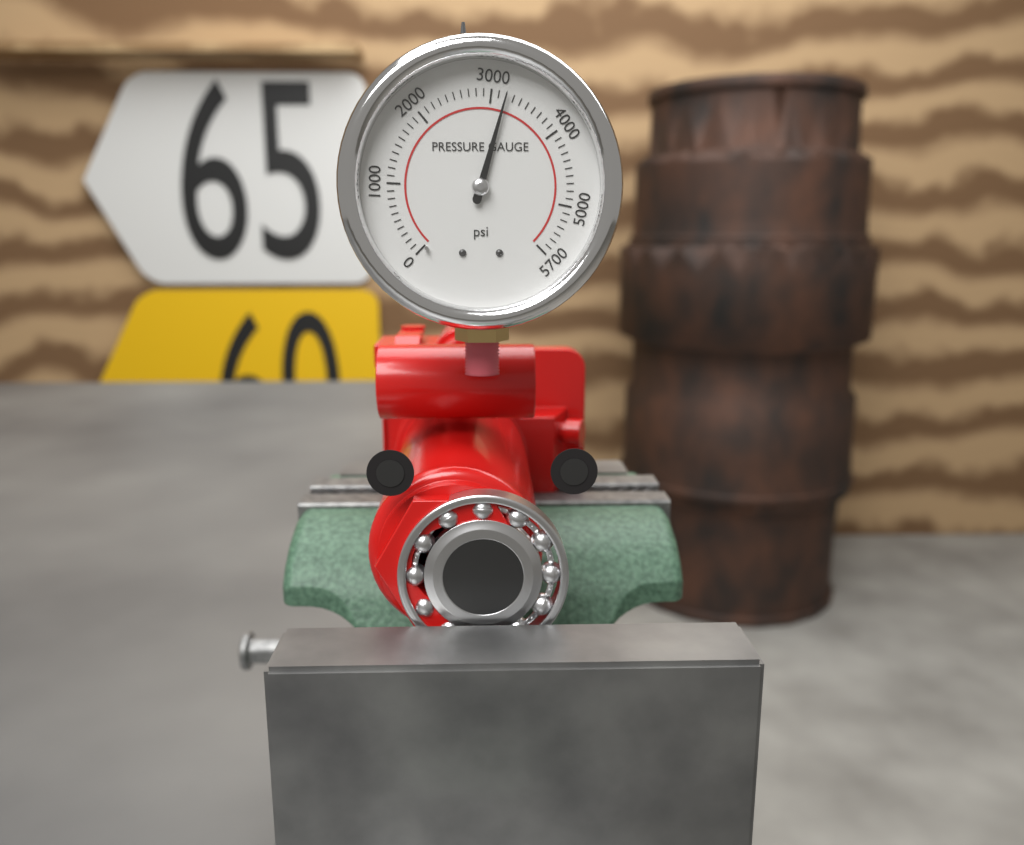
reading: 3200 psi
